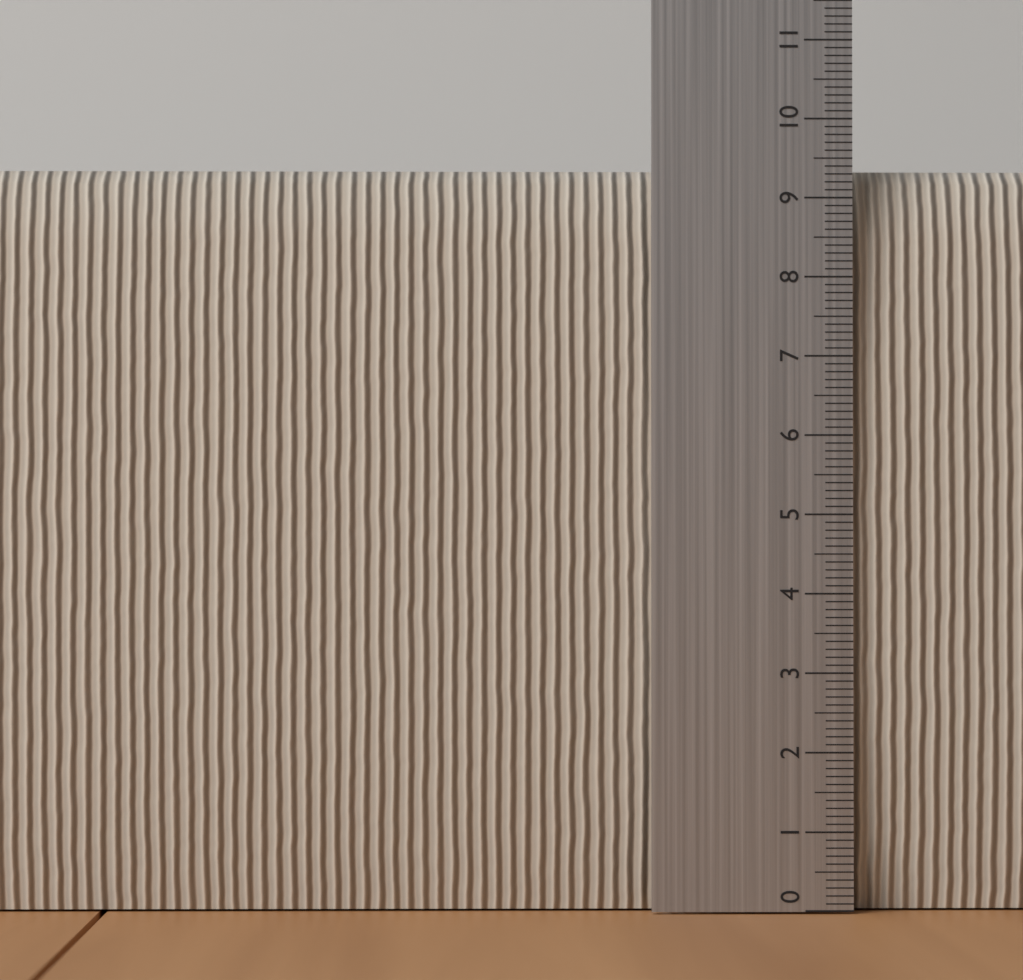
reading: 9.4 (no unit)
